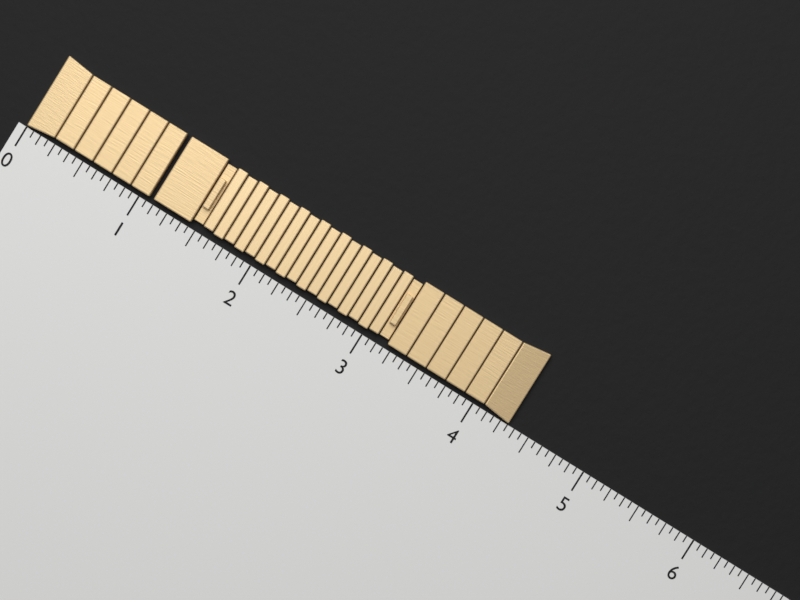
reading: 4.3125 (no unit)
